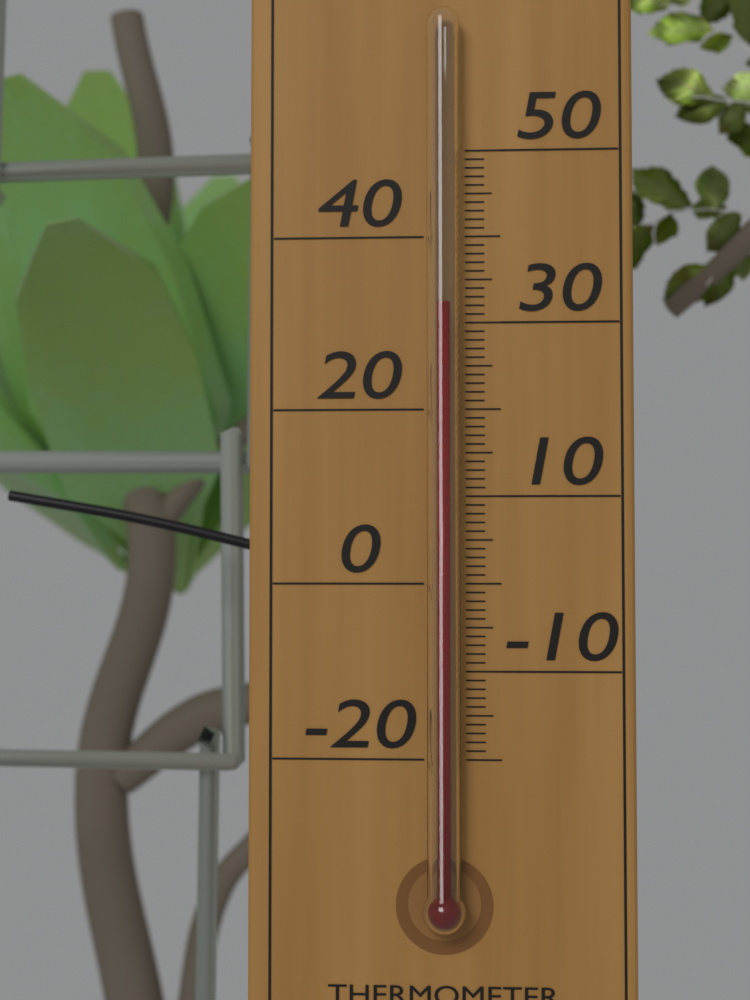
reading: 32 °C
